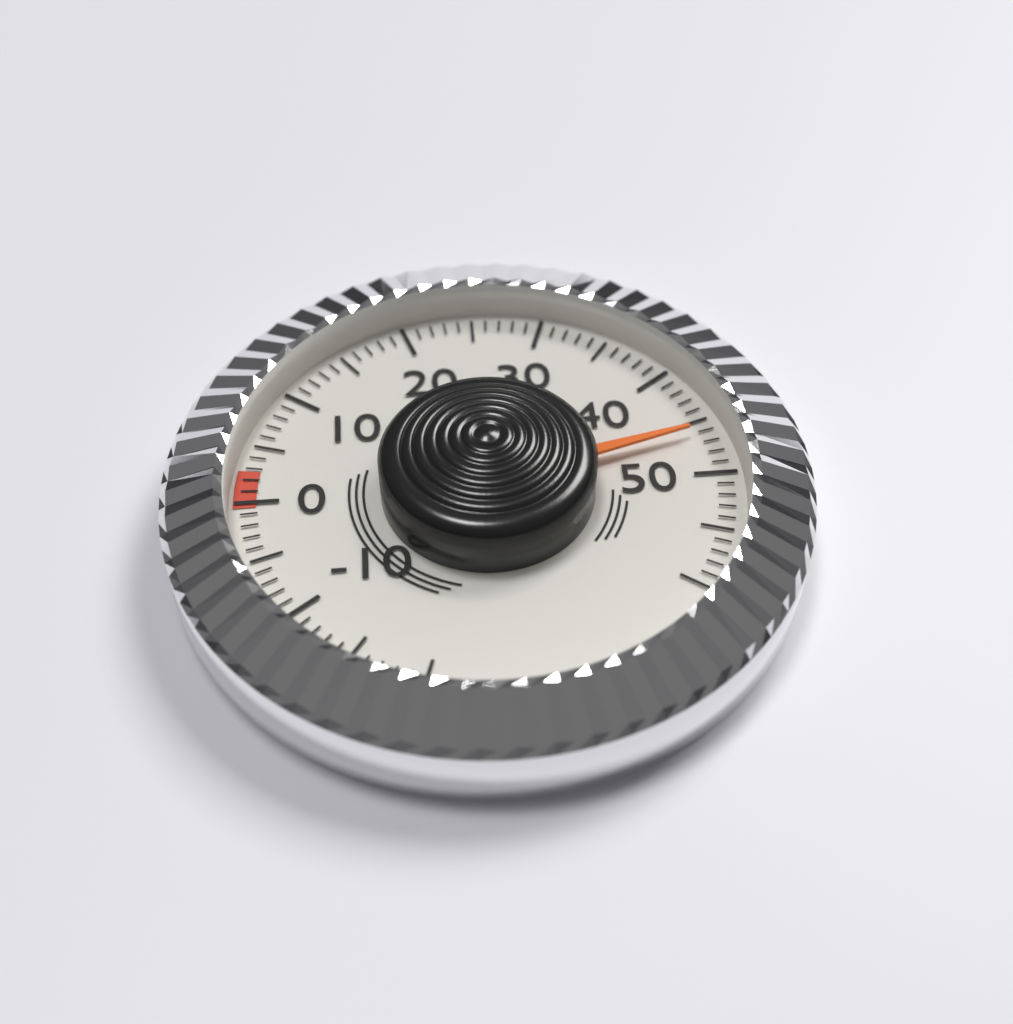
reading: 46 (no unit)
